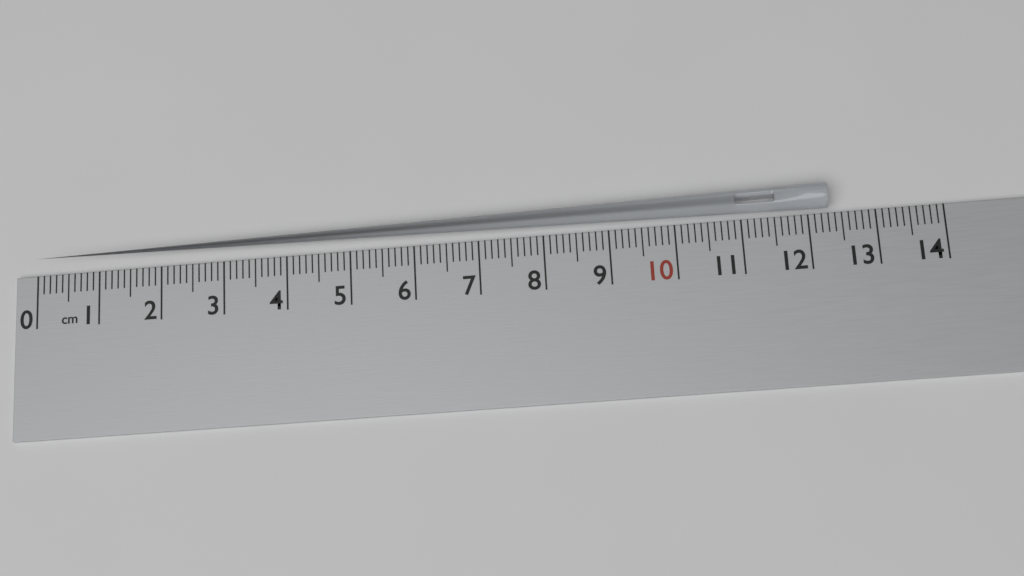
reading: 12.3 cm
